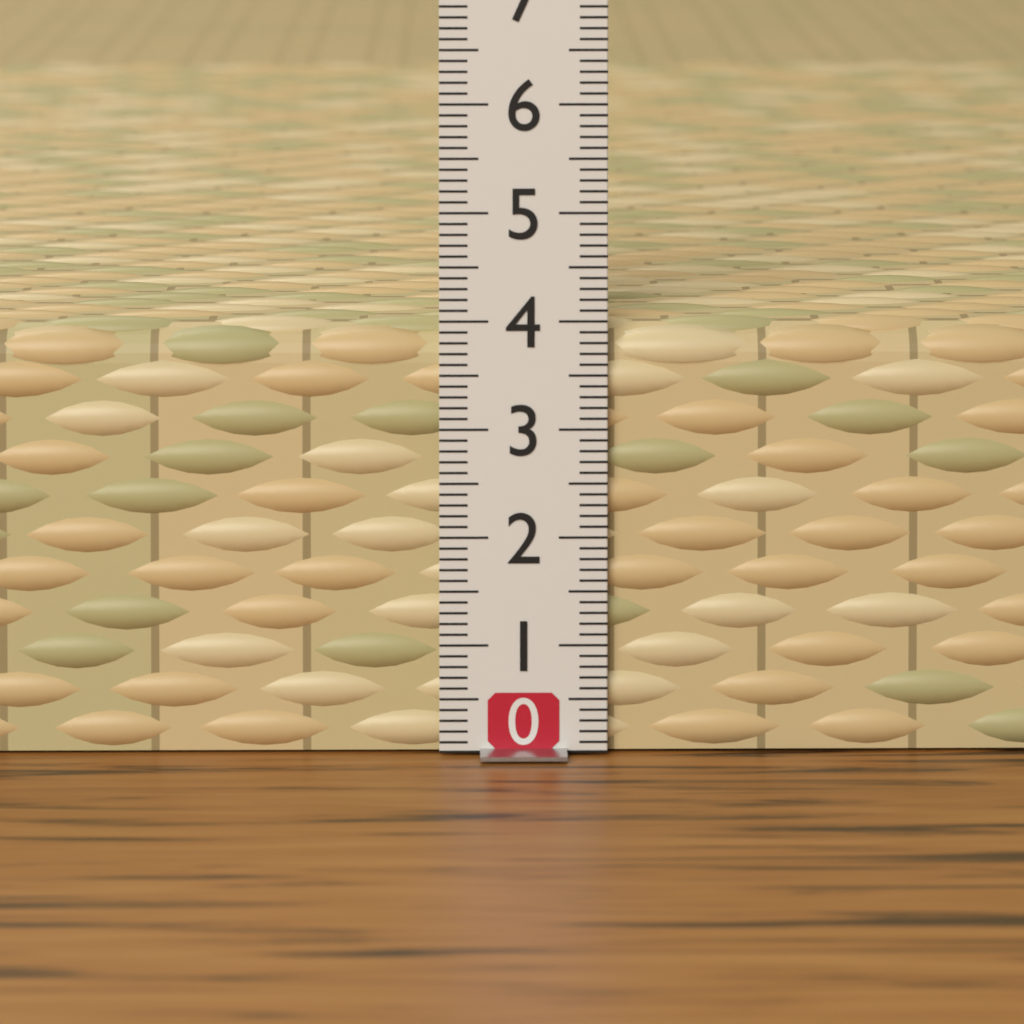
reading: 4.0 (no unit)
